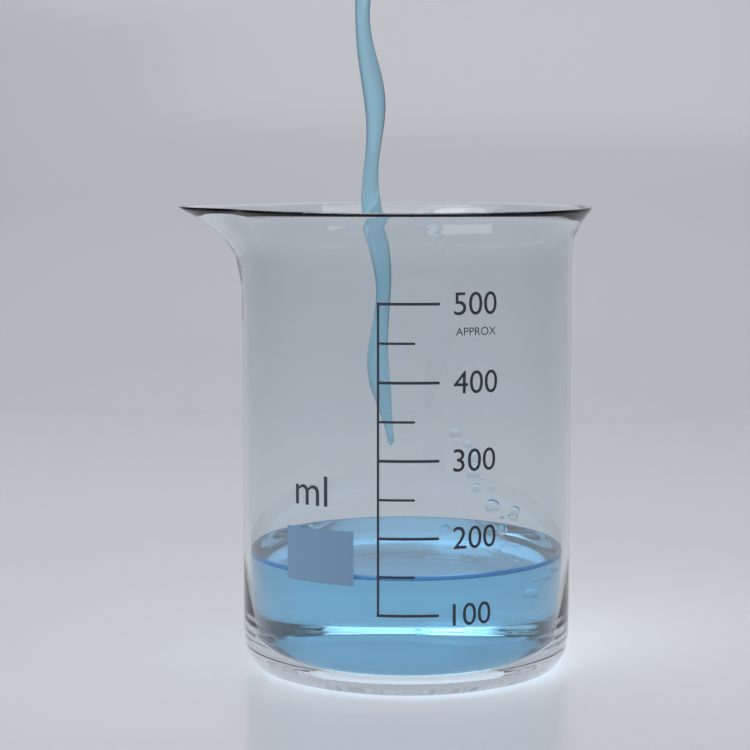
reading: 150 ml
